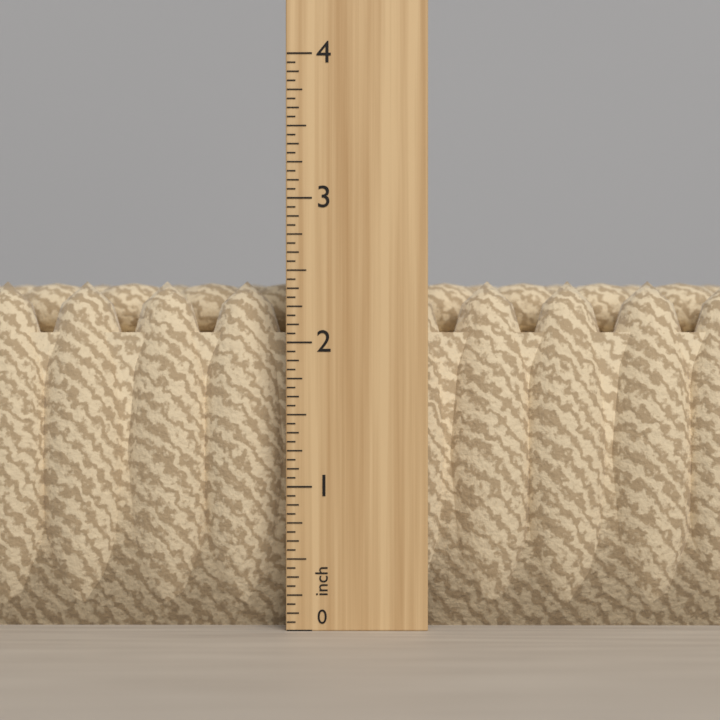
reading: 2.4375 in
